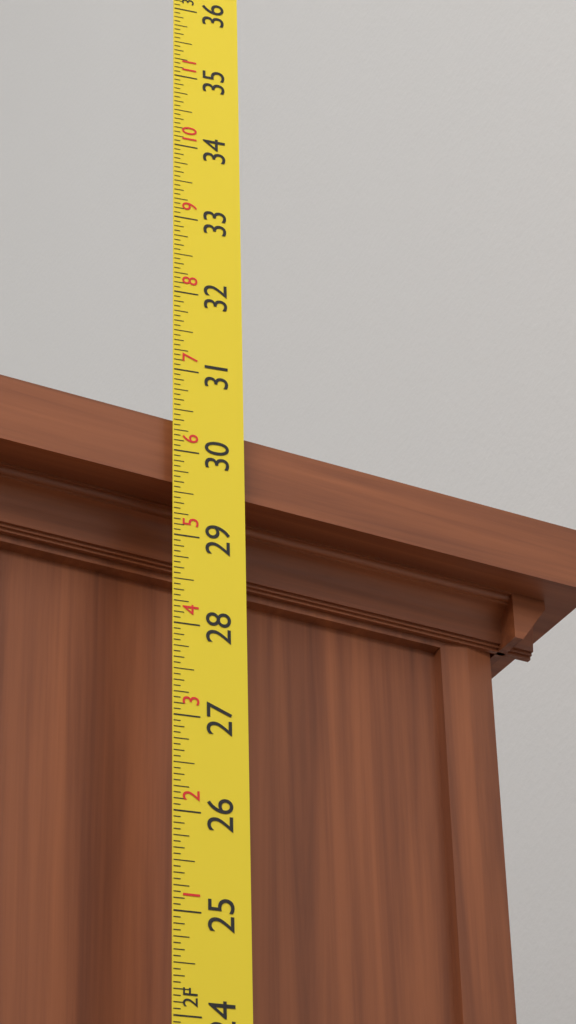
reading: 30.4375 in
